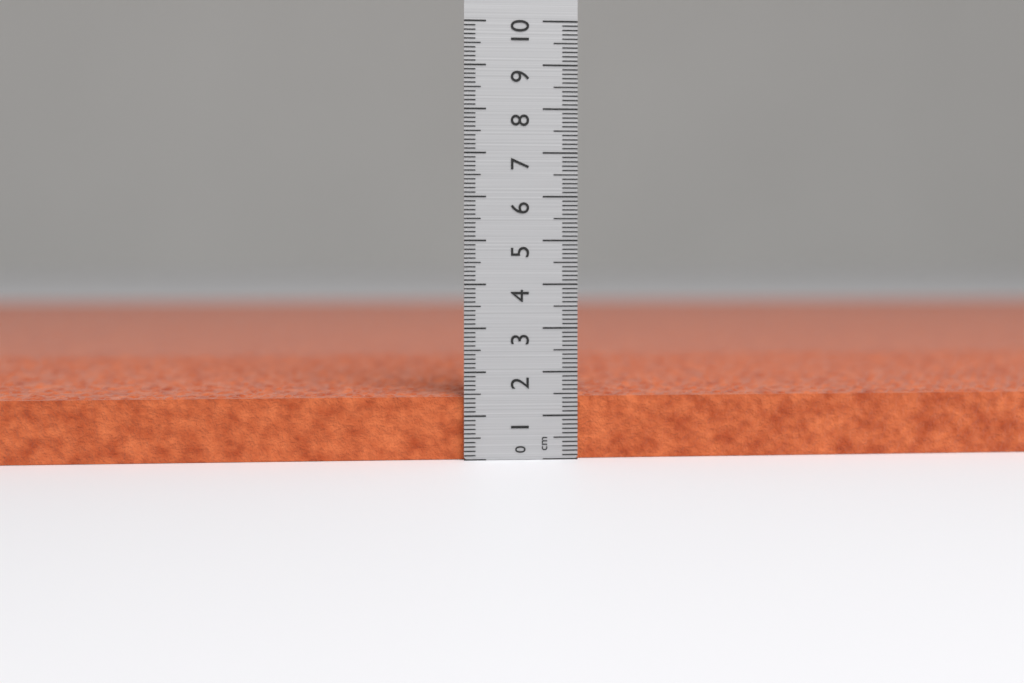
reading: 1.5 cm
